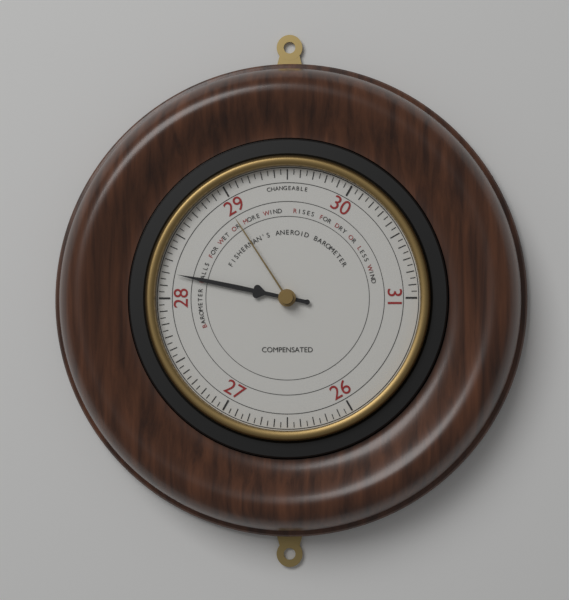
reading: 28.20 (no unit)
